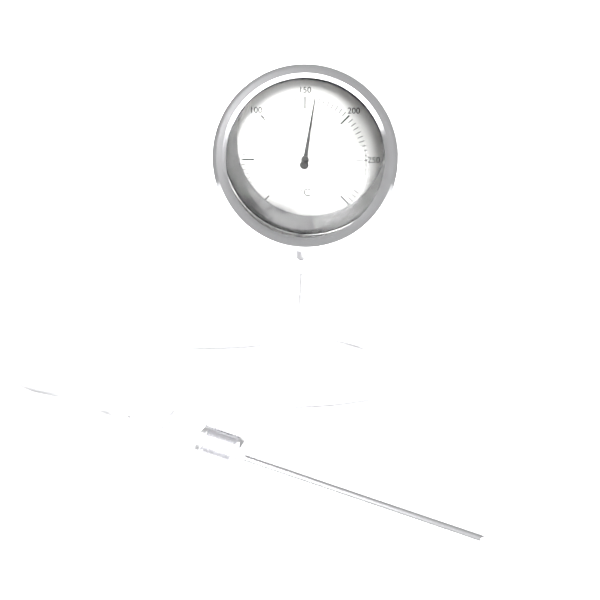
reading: 160 °C
